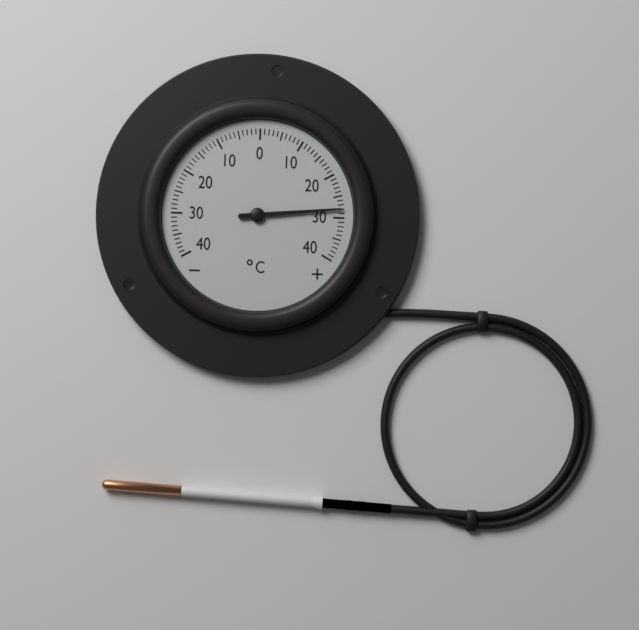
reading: 28 °C
